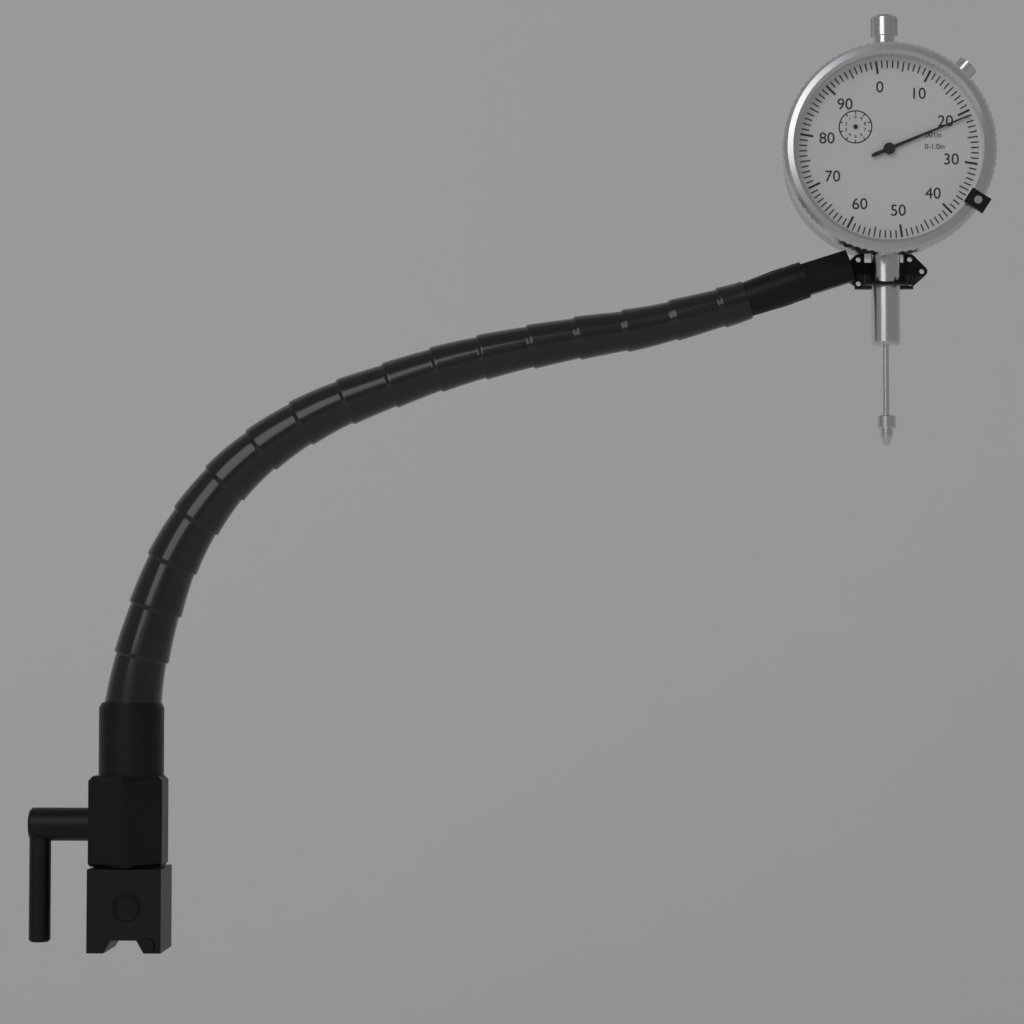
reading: 0.021 in
